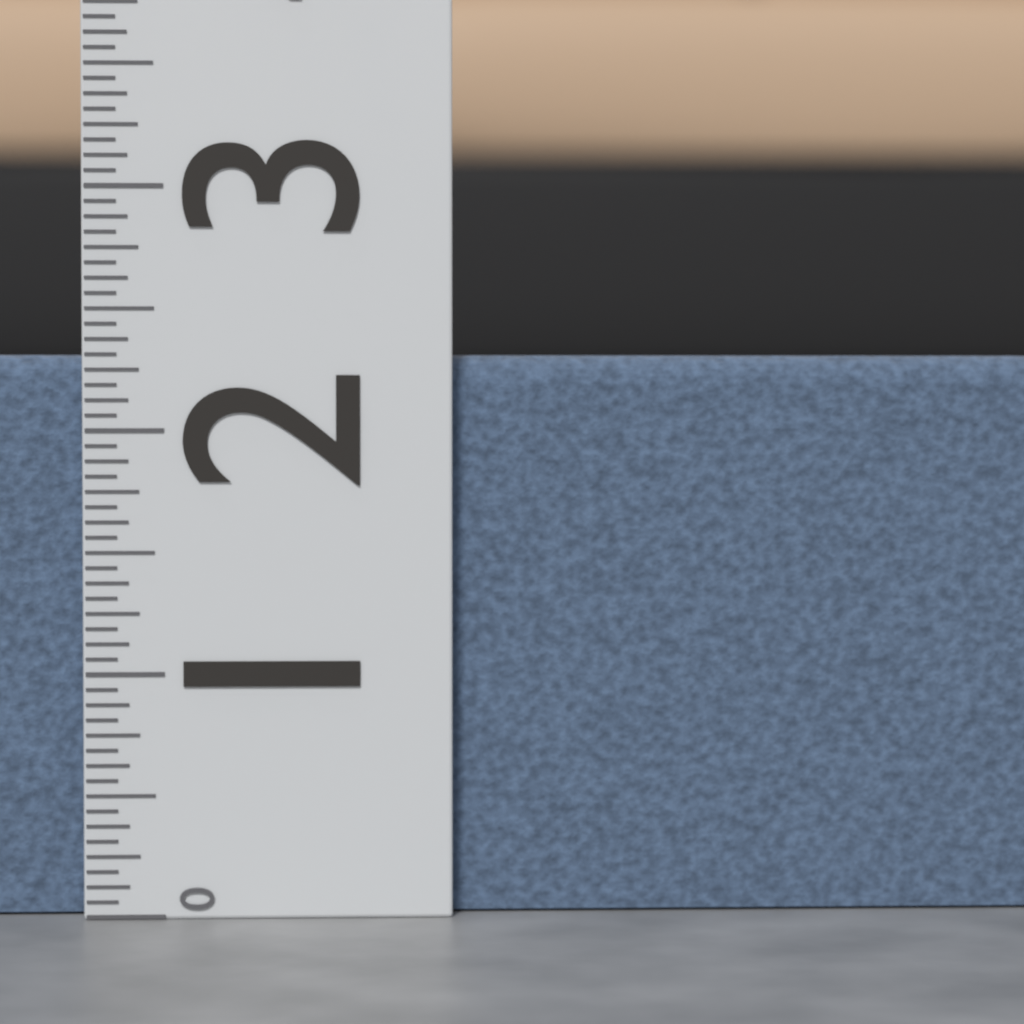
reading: 2.3125 (no unit)
